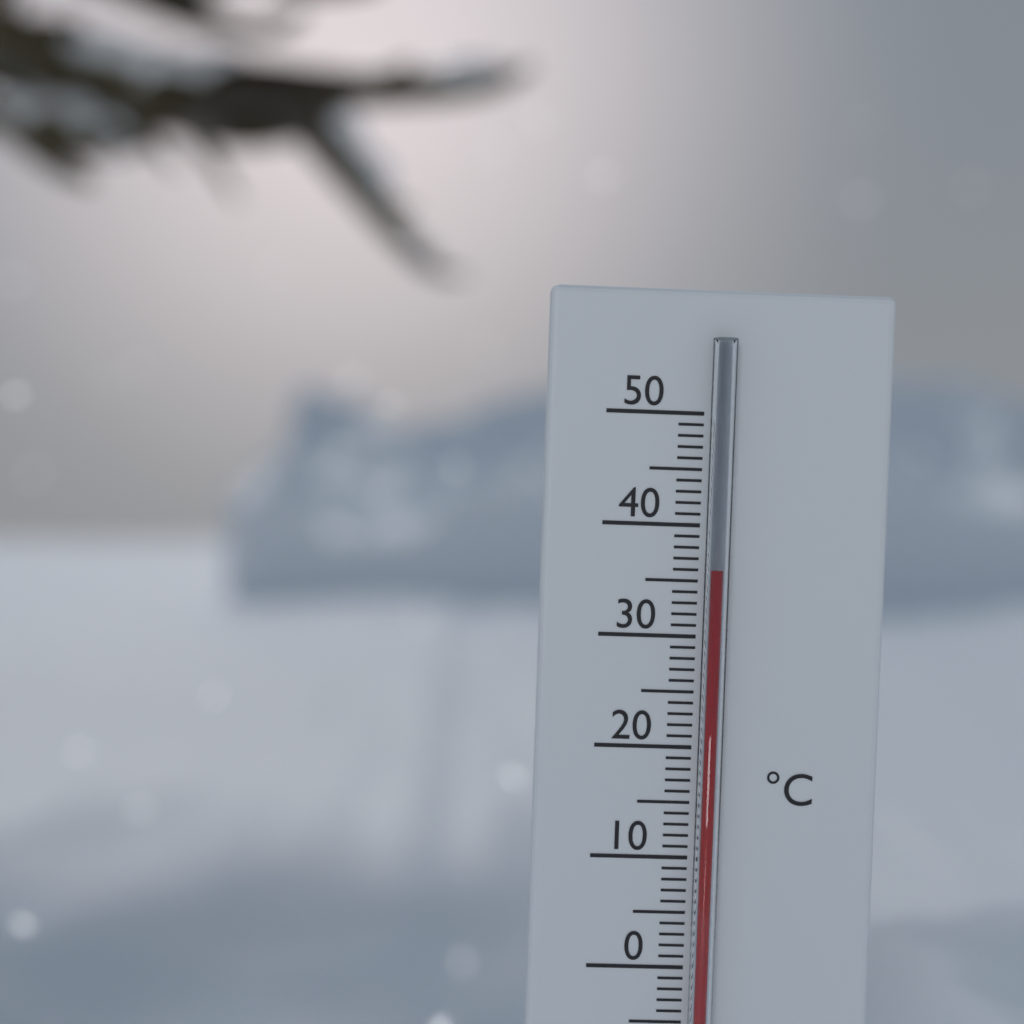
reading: 36 °C
